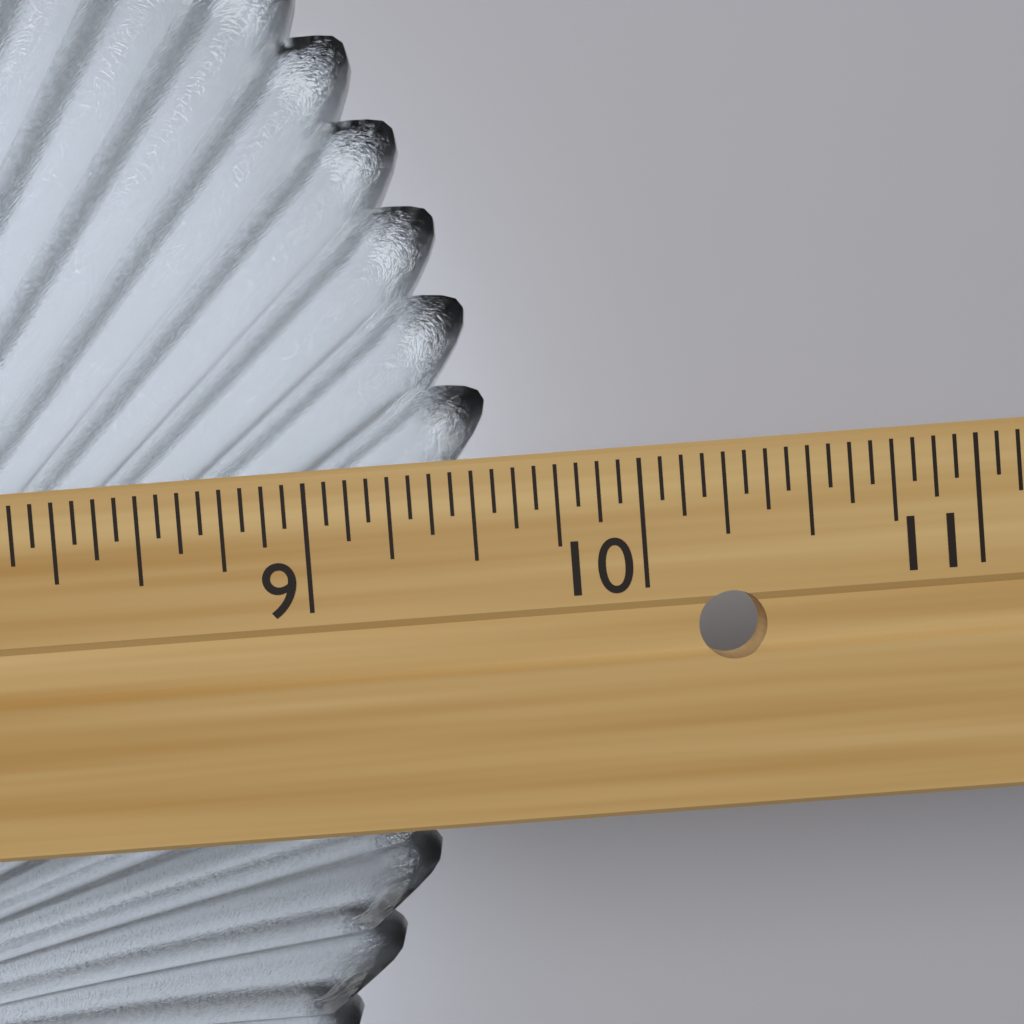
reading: 9.5625 in
